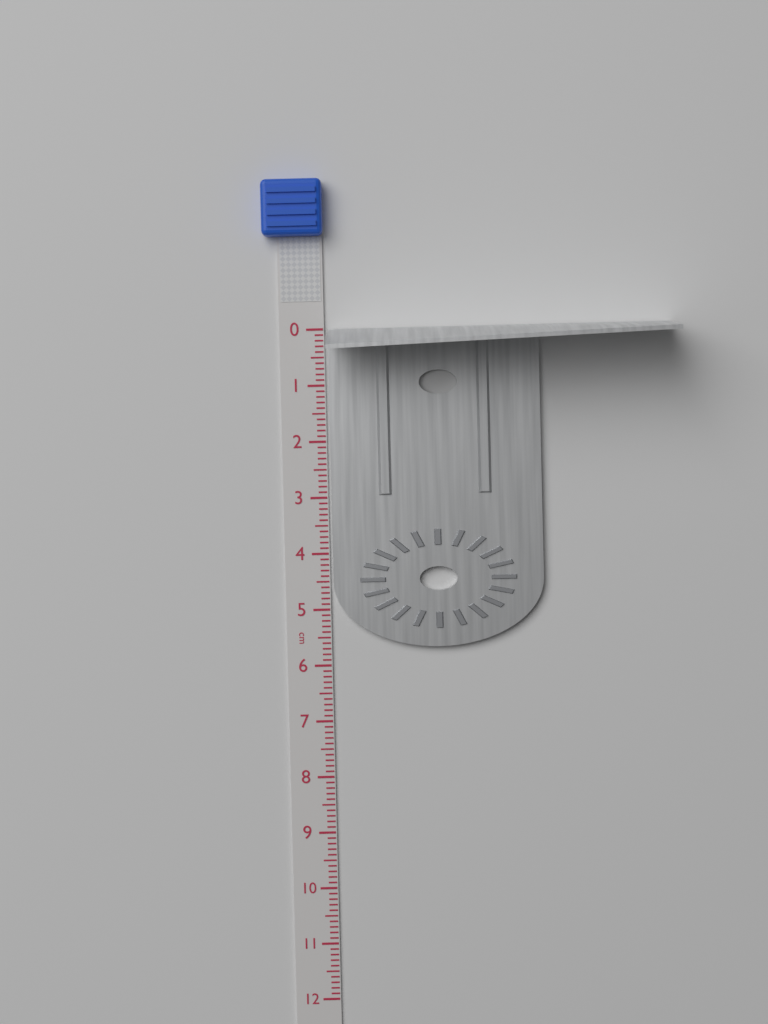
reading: 5.7 cm
